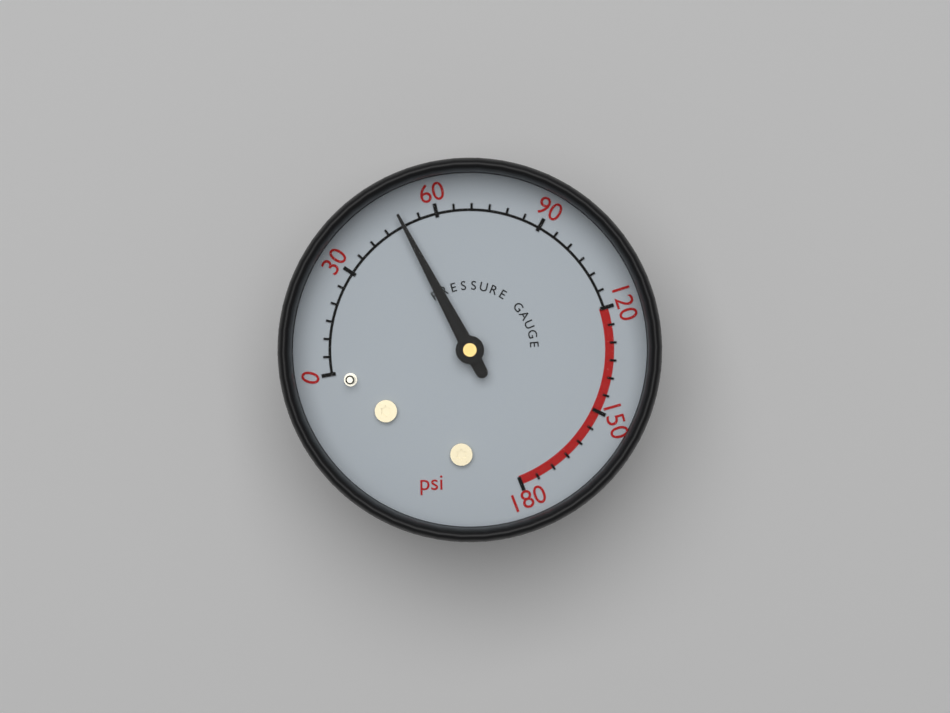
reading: 50 psi
